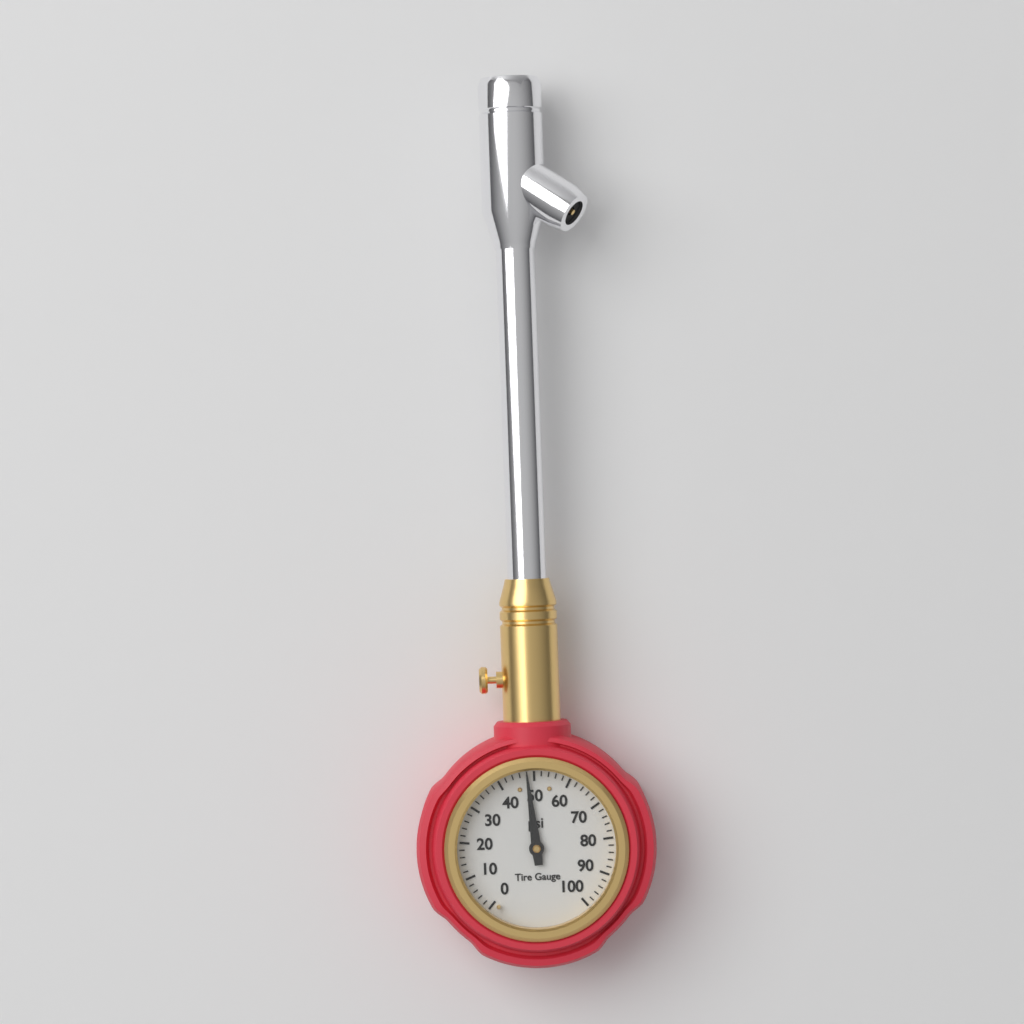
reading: 48 psi
